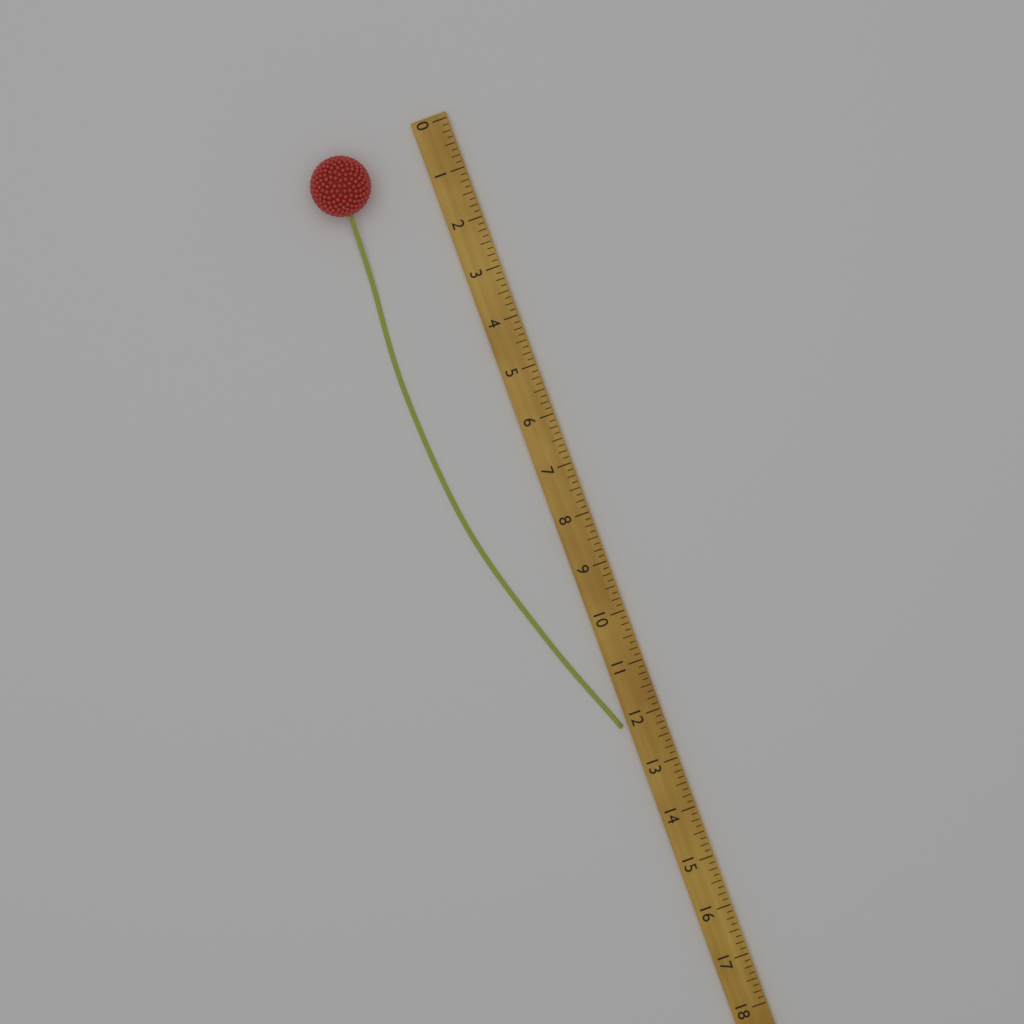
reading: 12.125 (no unit)
